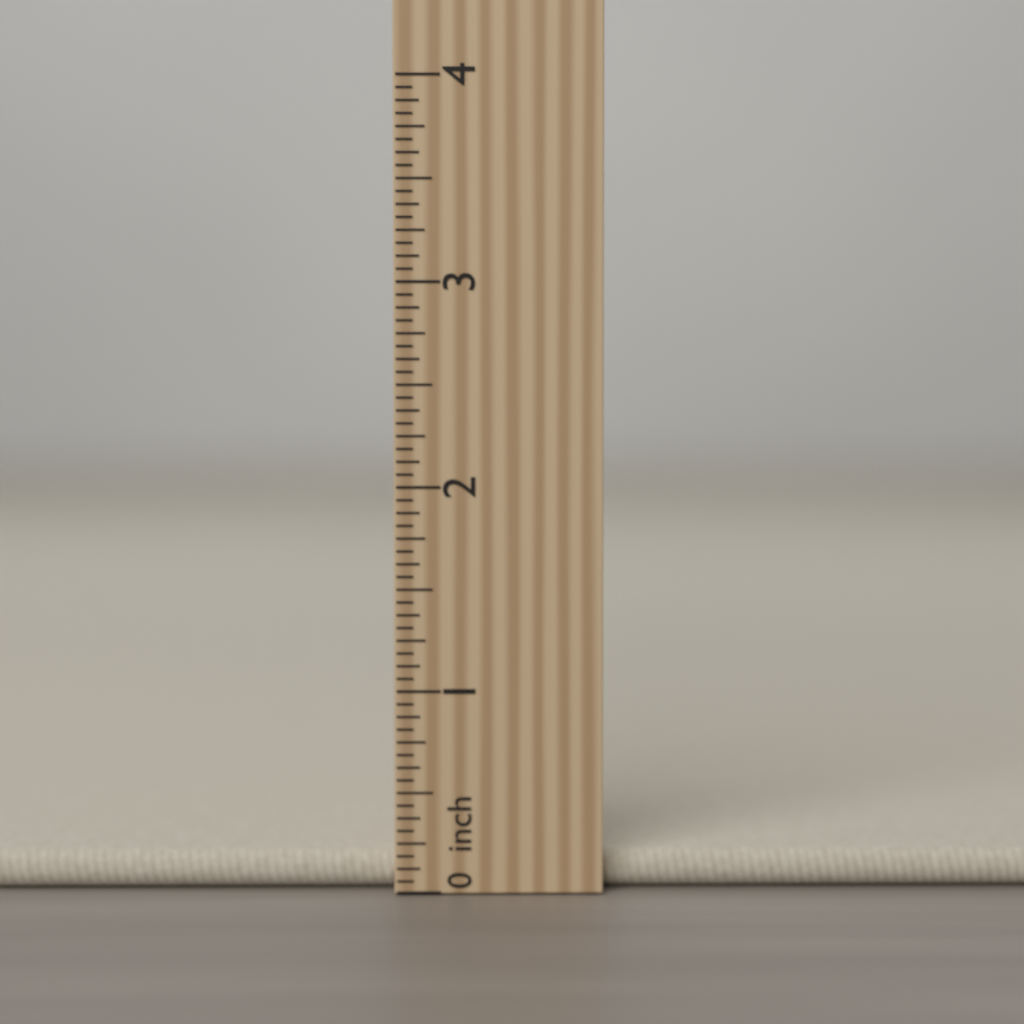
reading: 0.1875 inch
